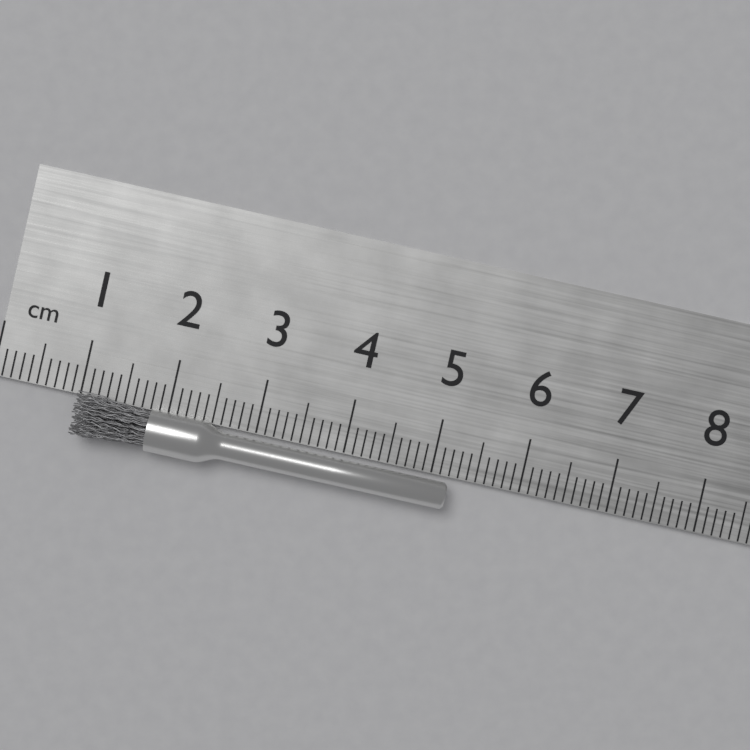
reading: 5.2 cm
